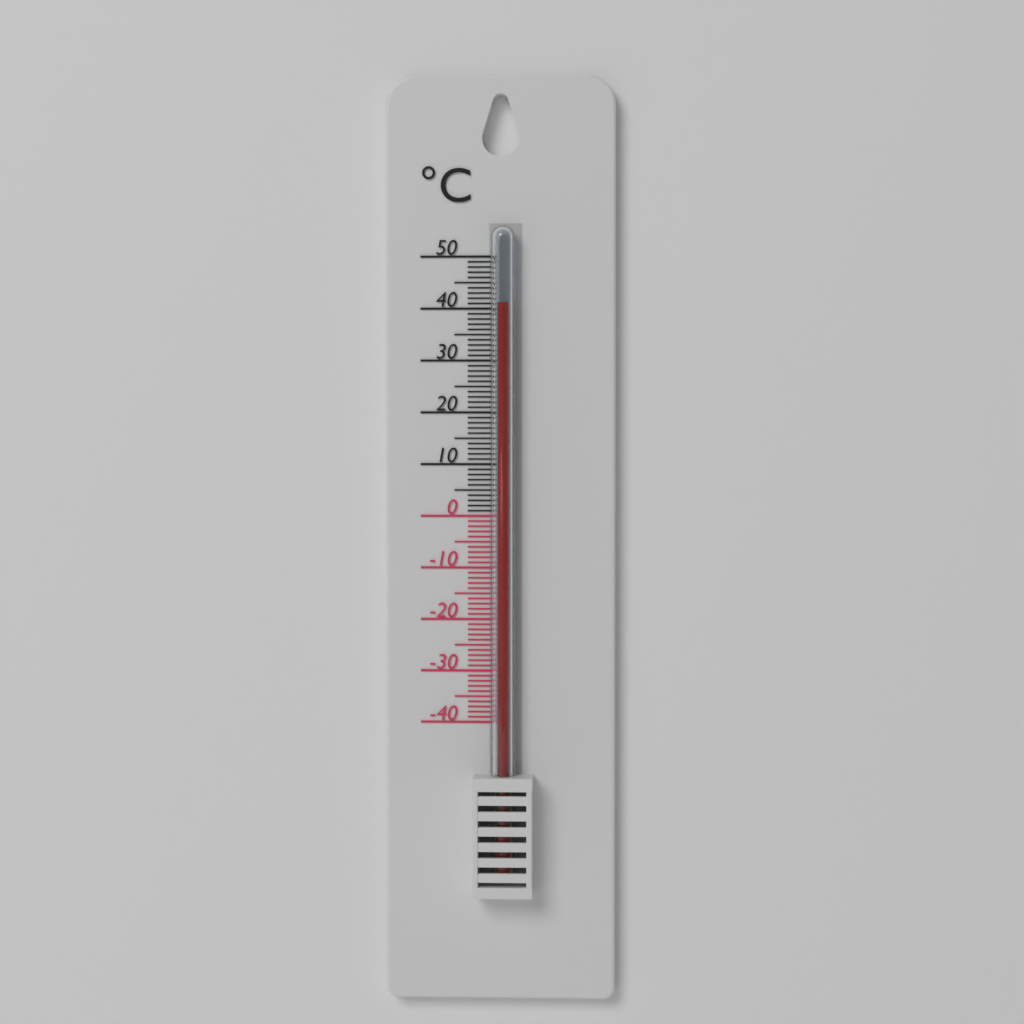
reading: 41 °C
